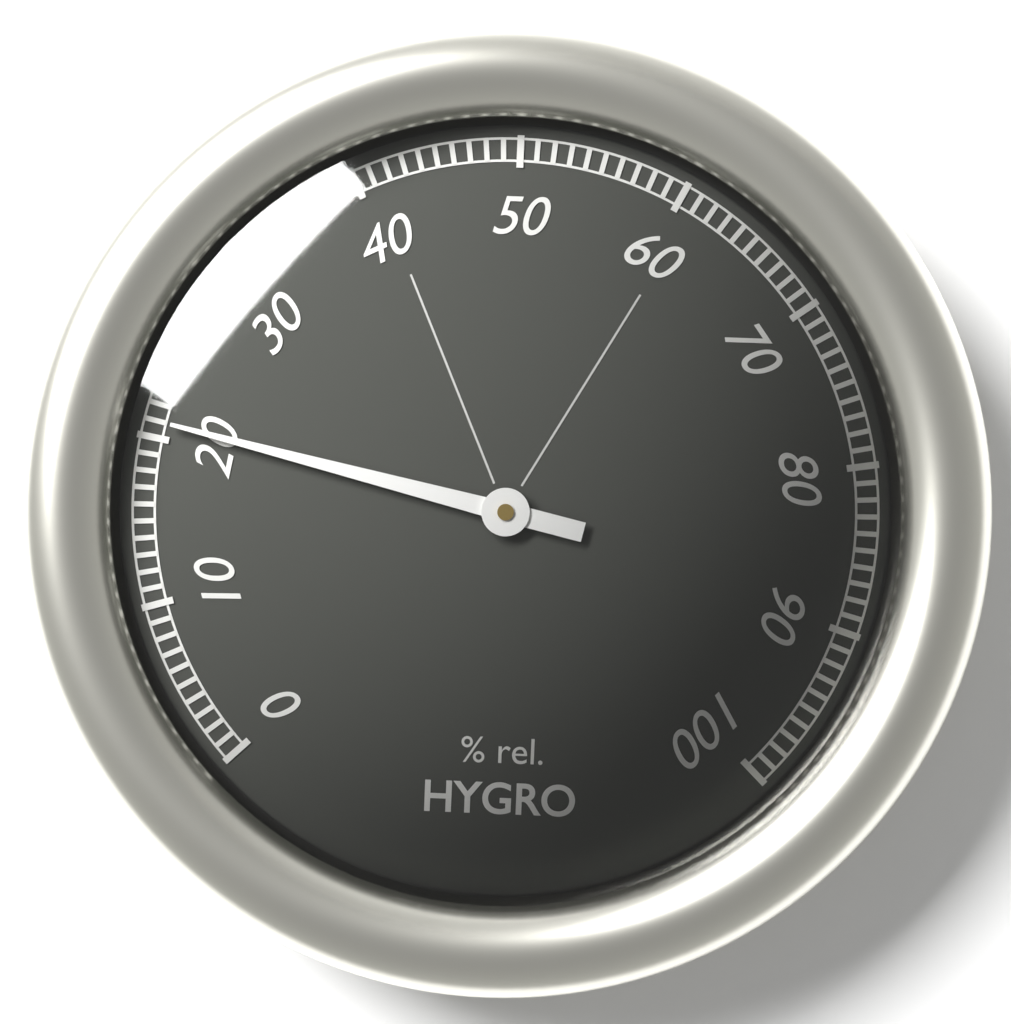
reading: 21 %
